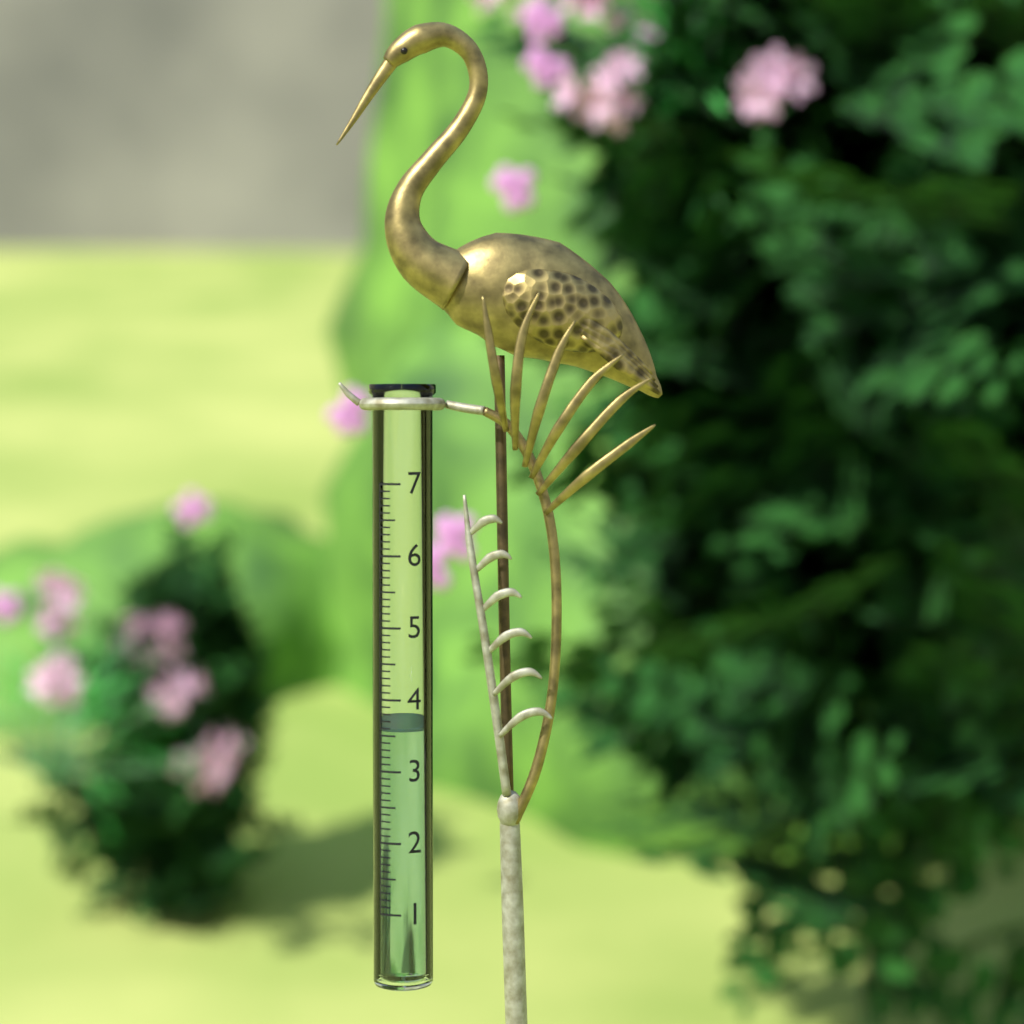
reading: 3.6 (no unit)
